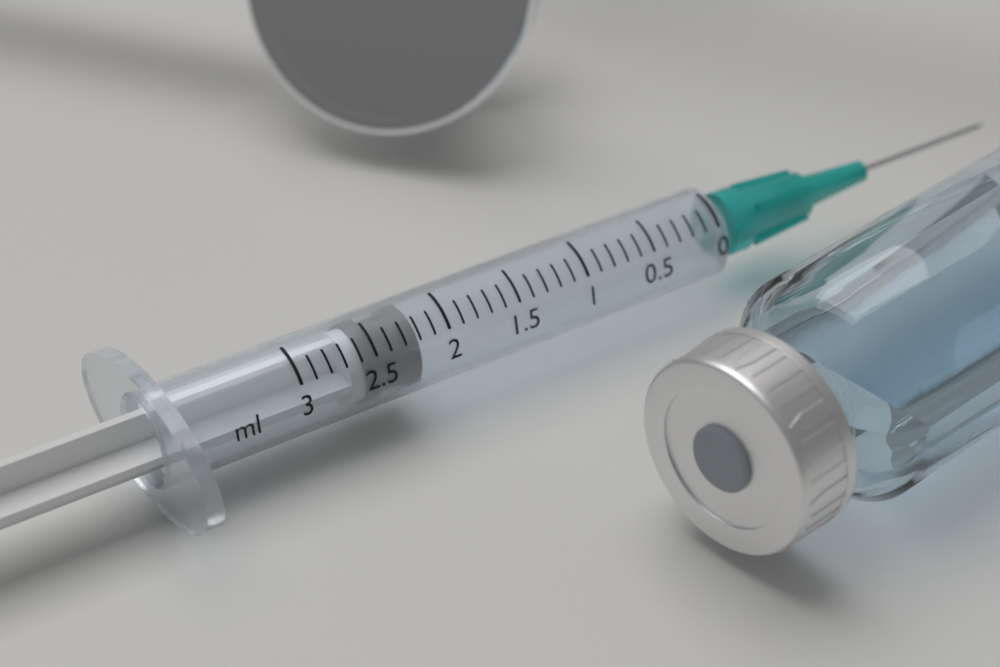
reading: 2.2 ml
